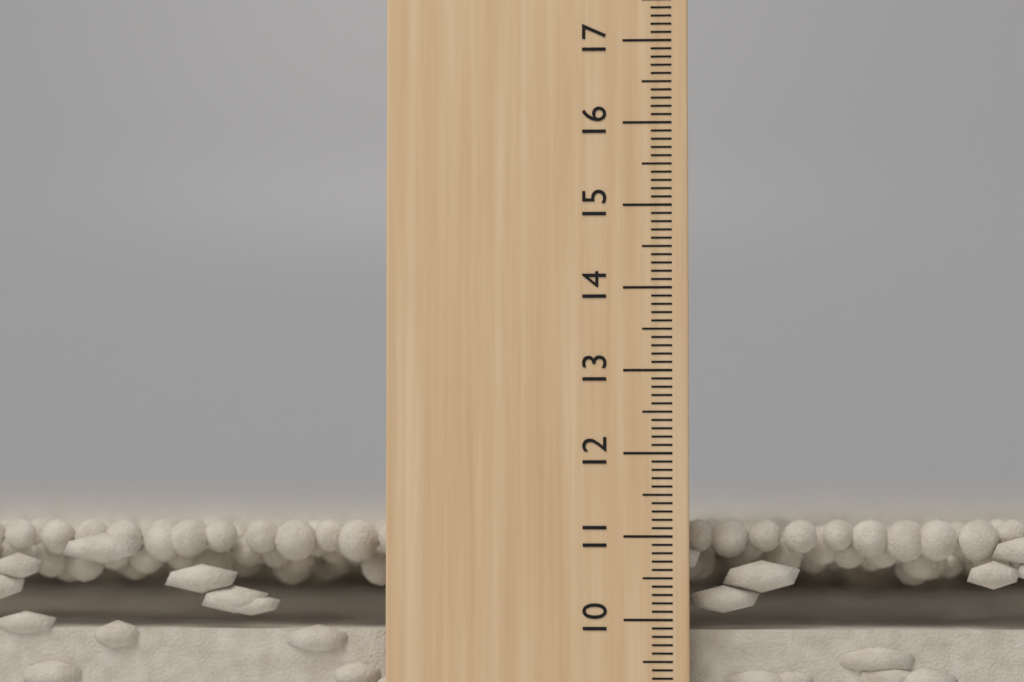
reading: 11.2 cm
